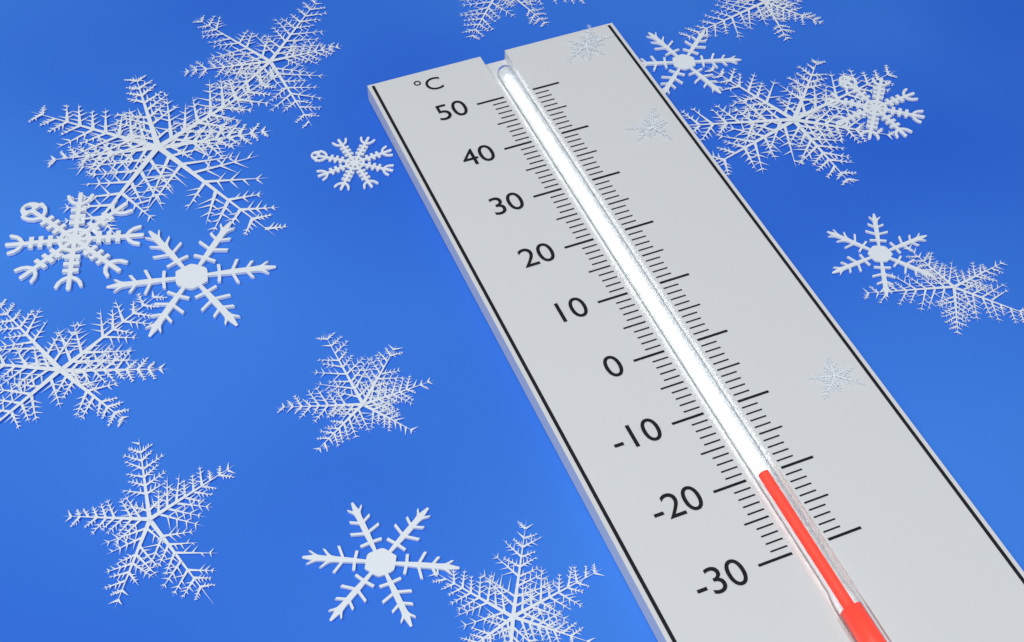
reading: -20 °C
